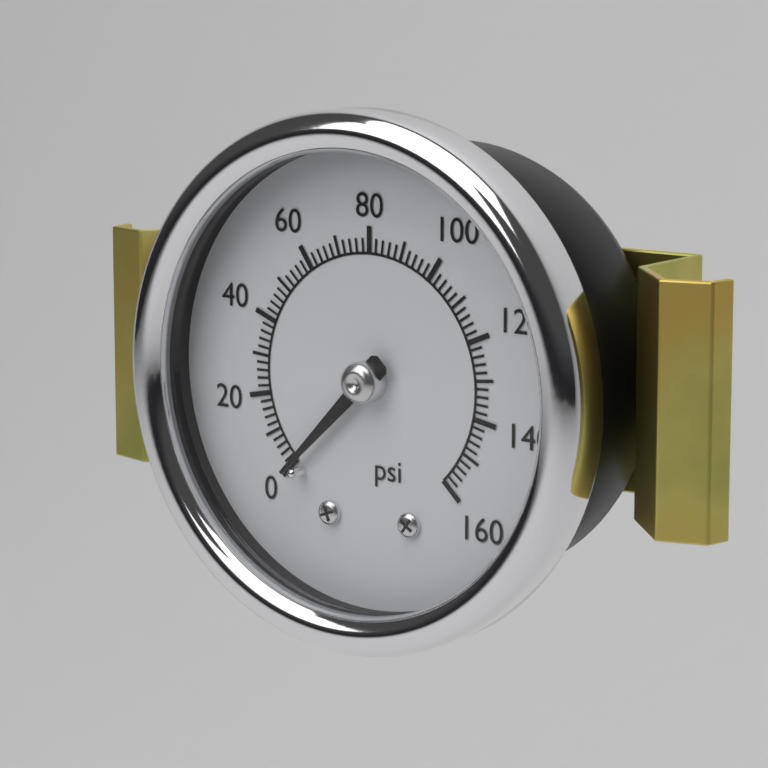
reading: 0 psi
